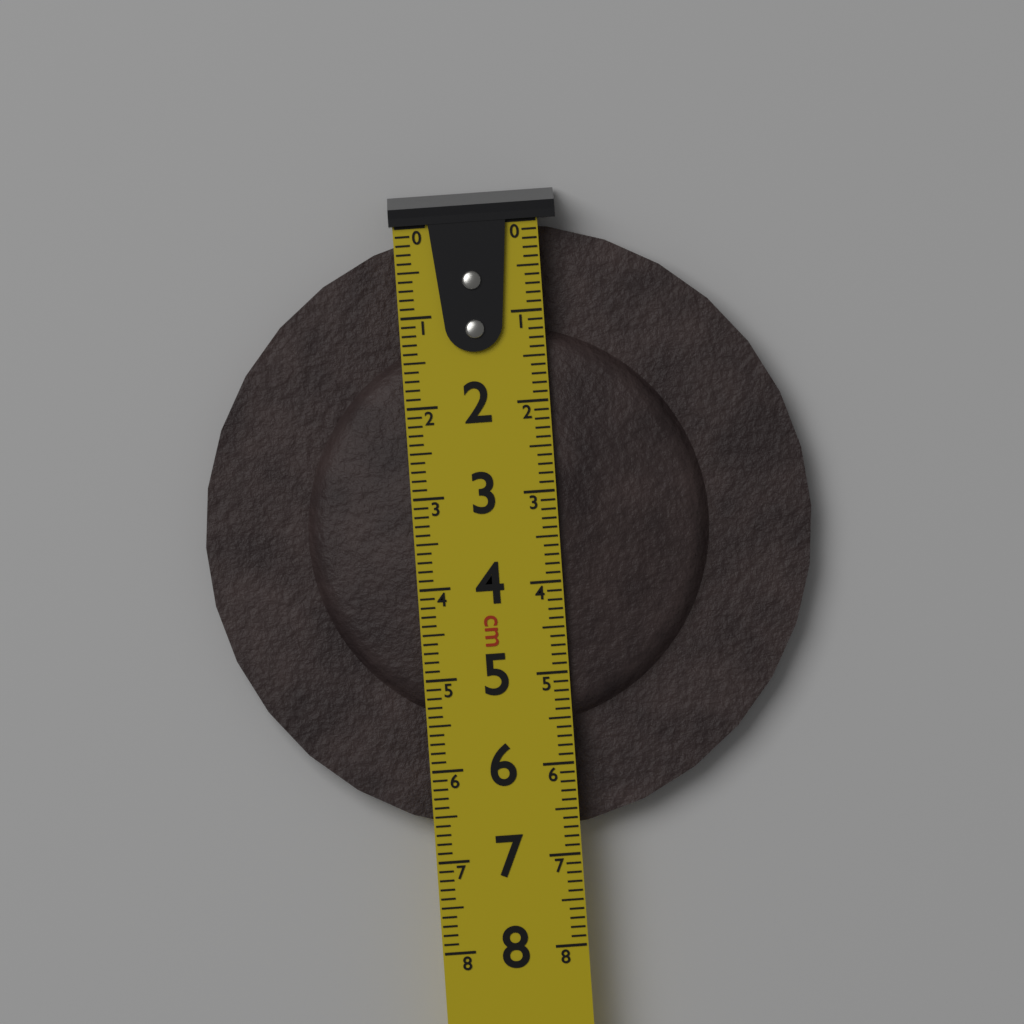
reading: 6.7 cm
